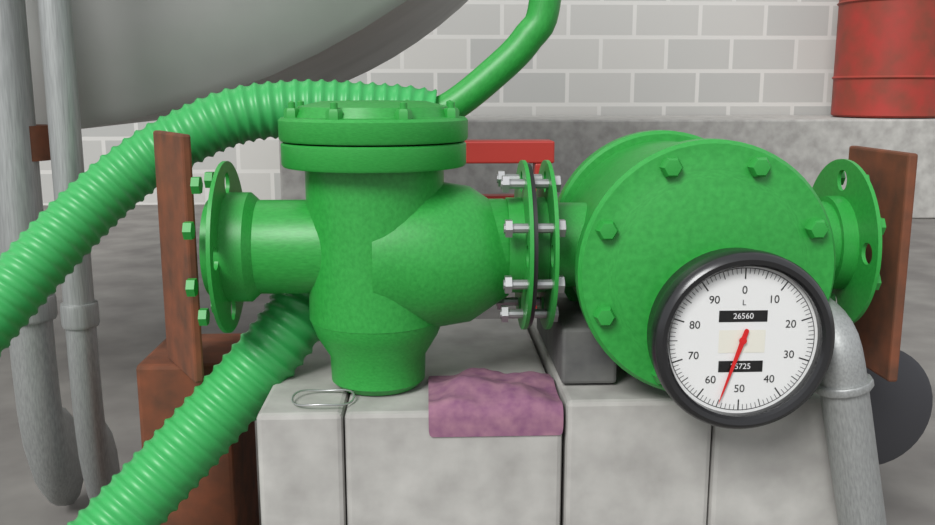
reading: 55 L
